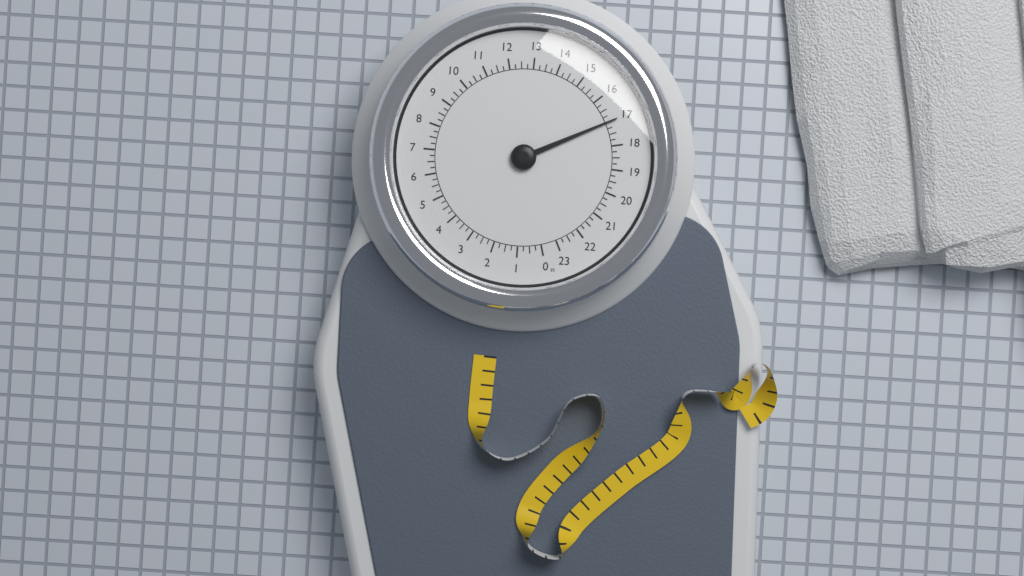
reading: 17.00 st
